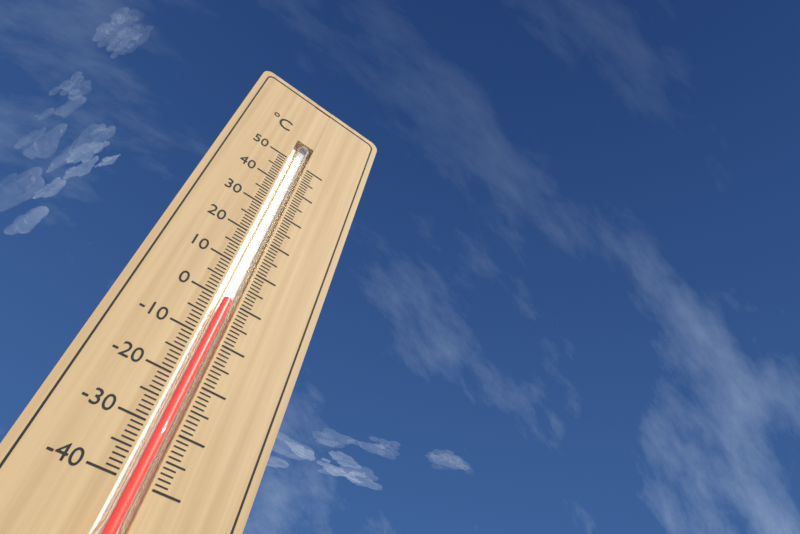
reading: 0 °C
